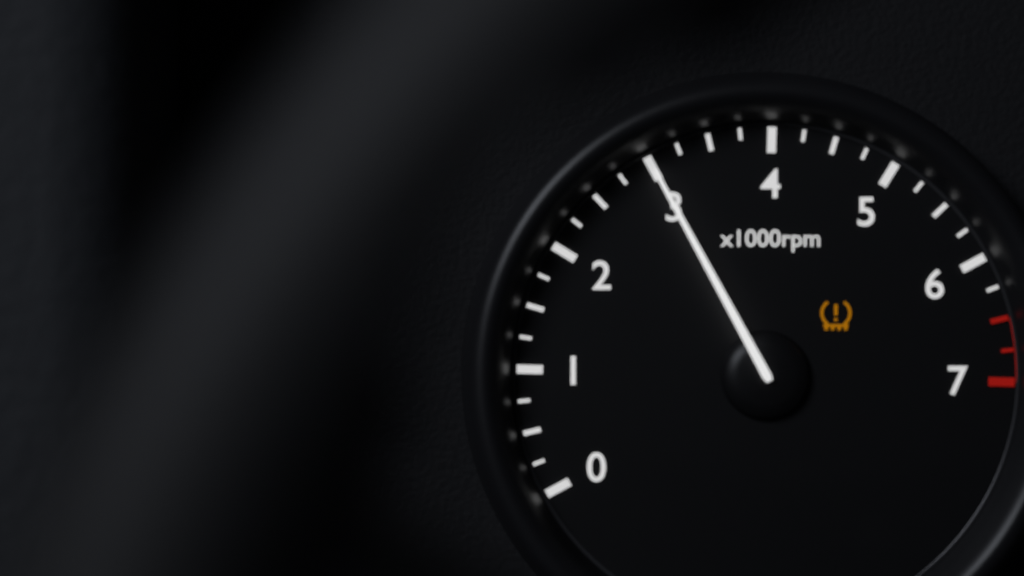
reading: 3000 rpm
